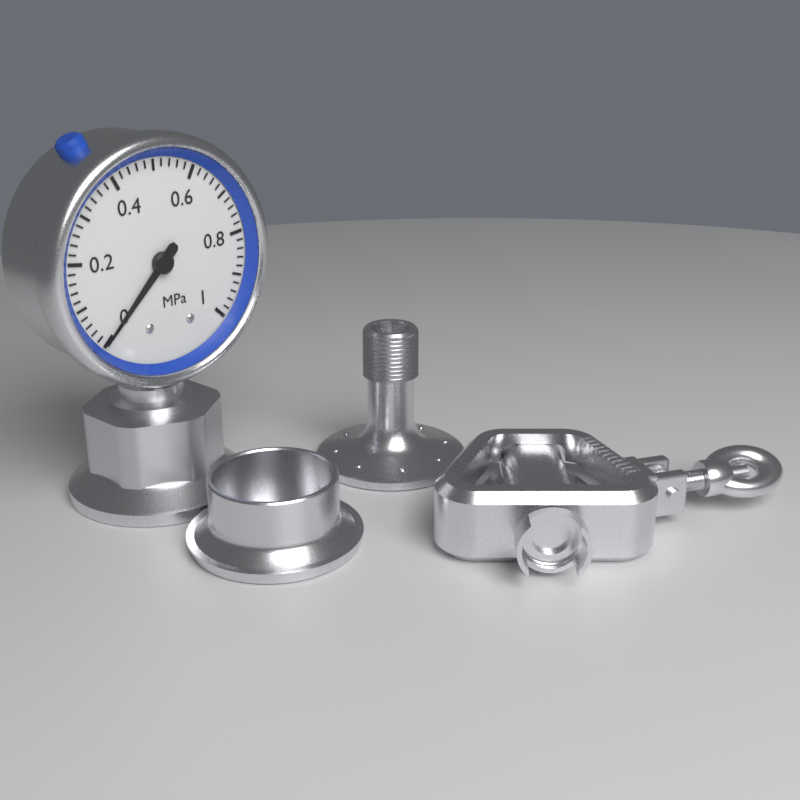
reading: 0.00 MPa
